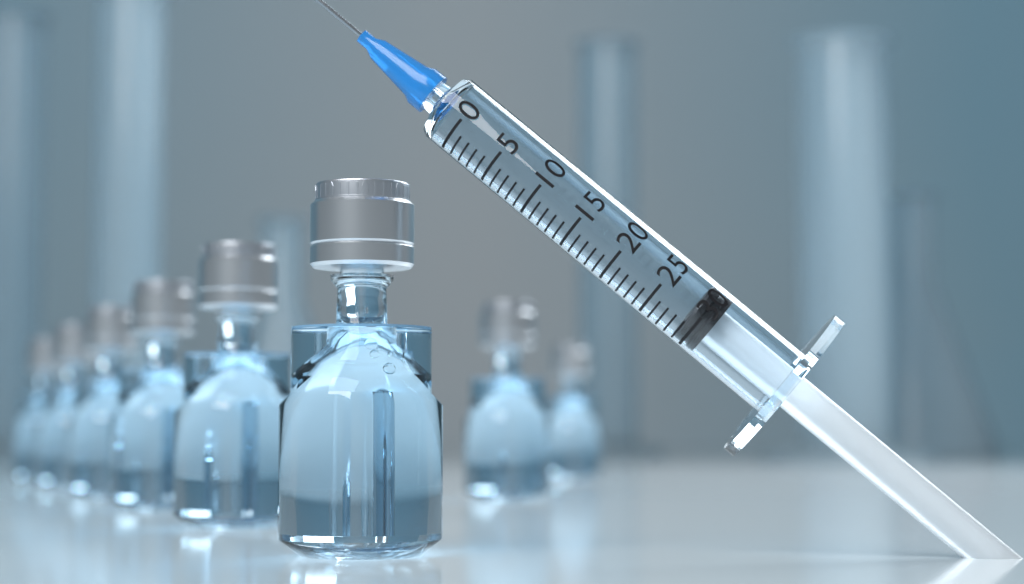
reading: 29 (no unit)
